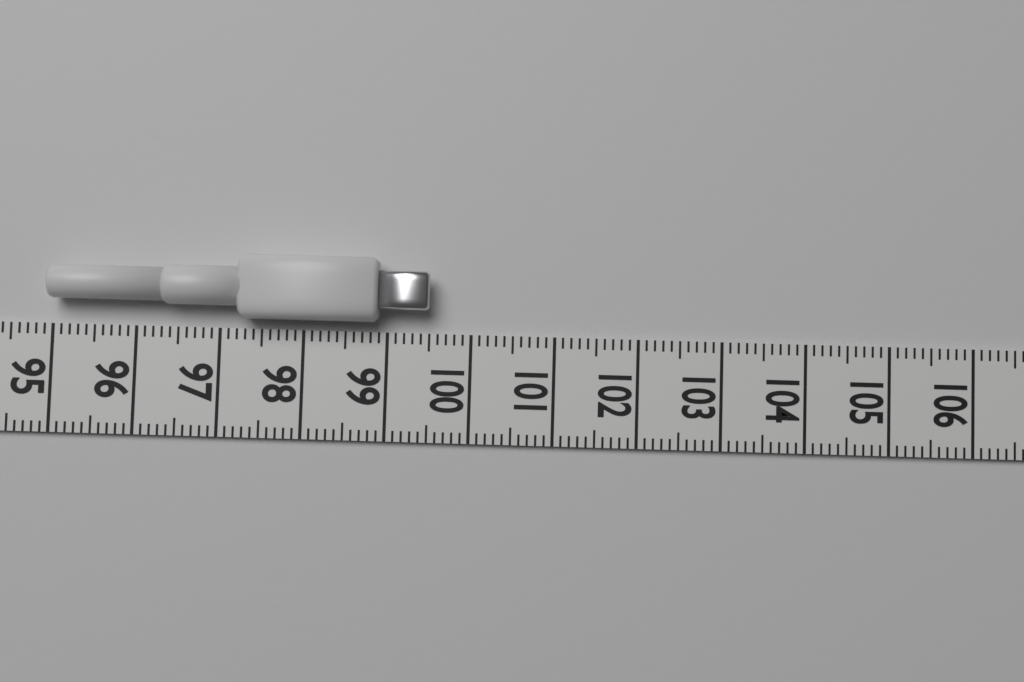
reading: 99.5 (no unit)
